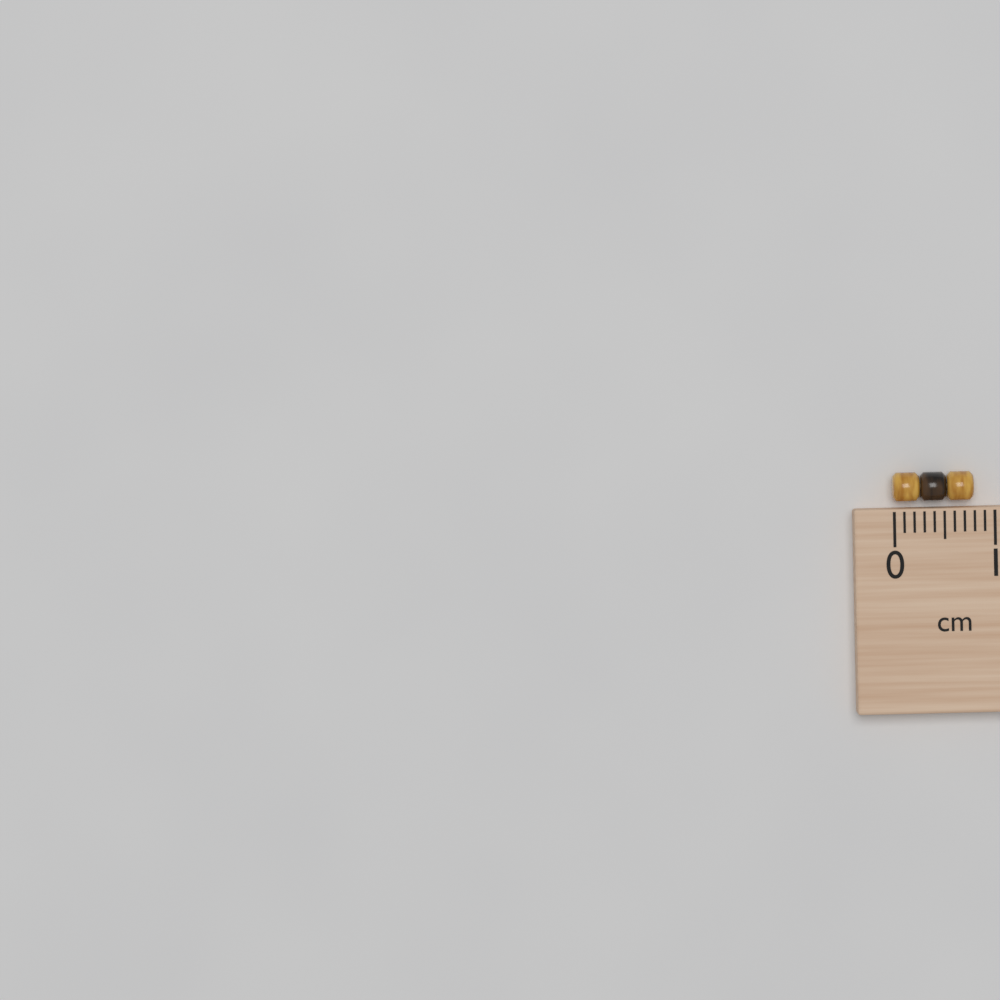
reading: 0.8 cm
